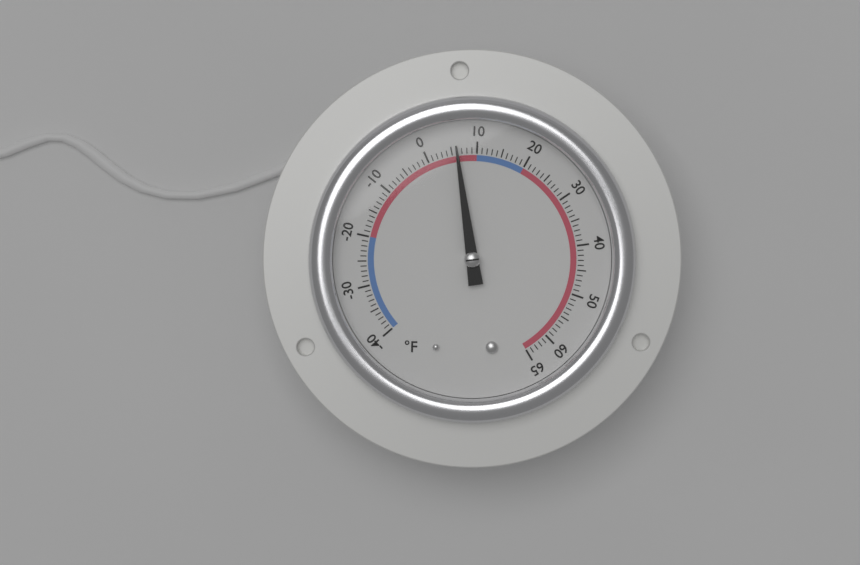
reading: 6 °F
